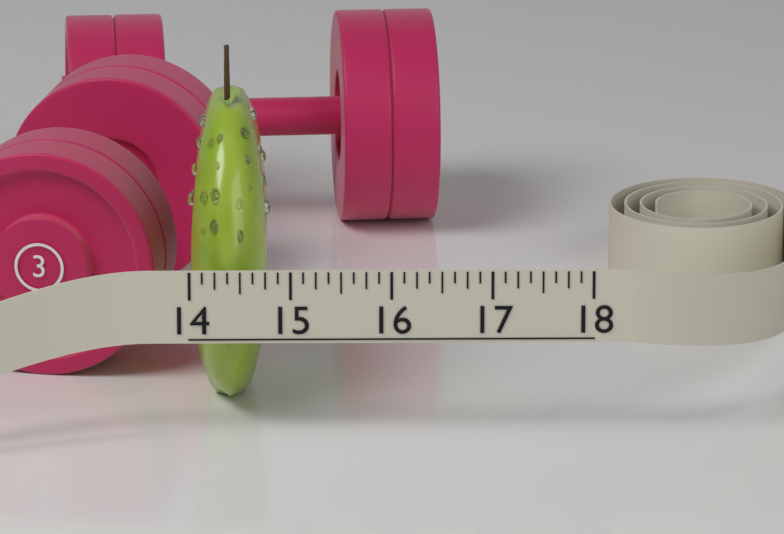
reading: 14.750 (no unit)
